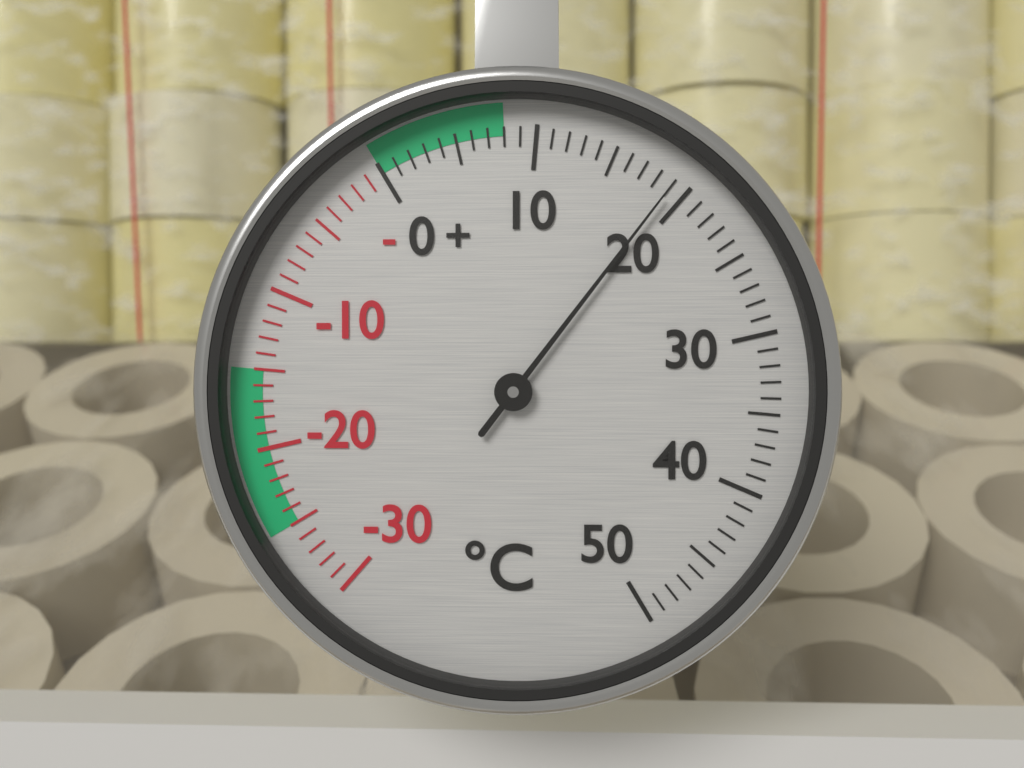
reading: 19 °C
